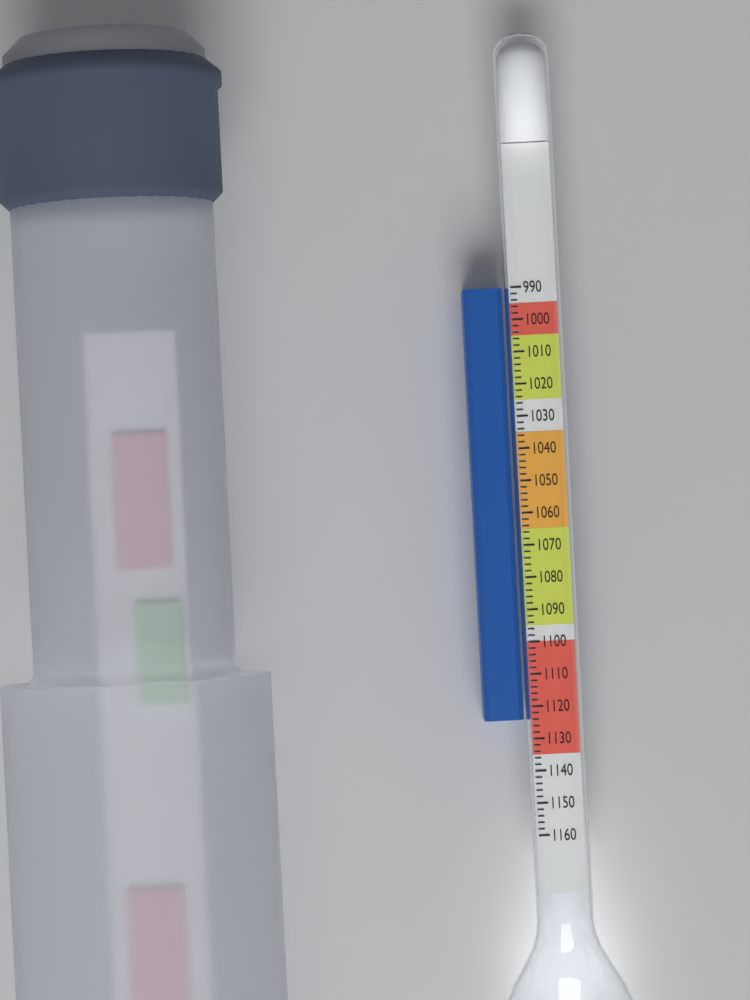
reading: 1124 (no unit)
